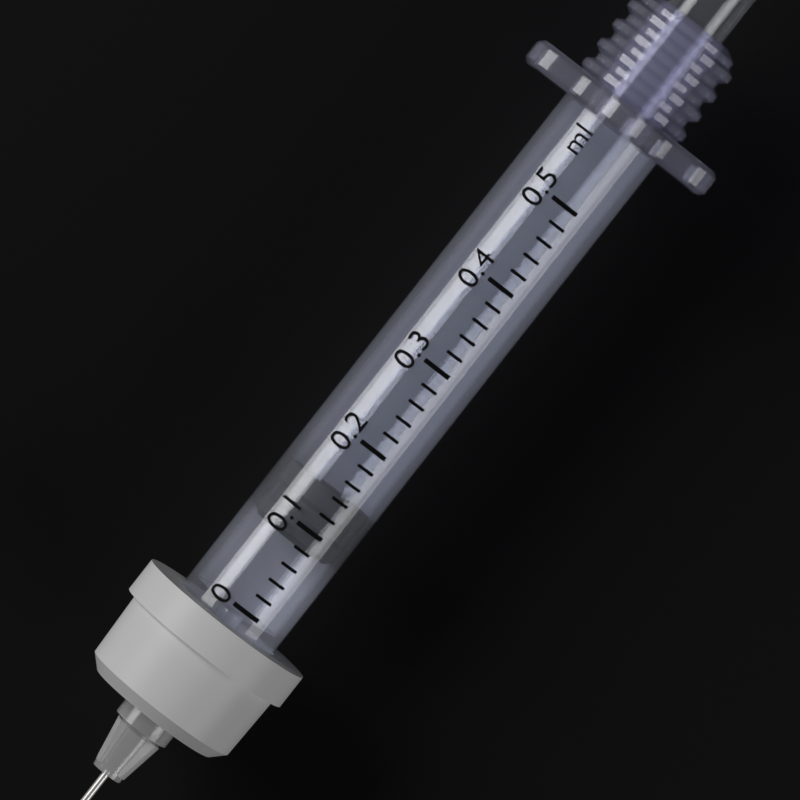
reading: 0.08 ml
